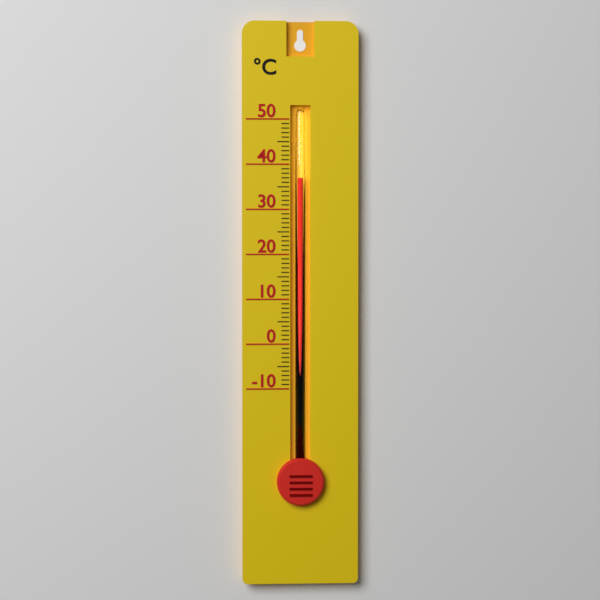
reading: 37 °C
